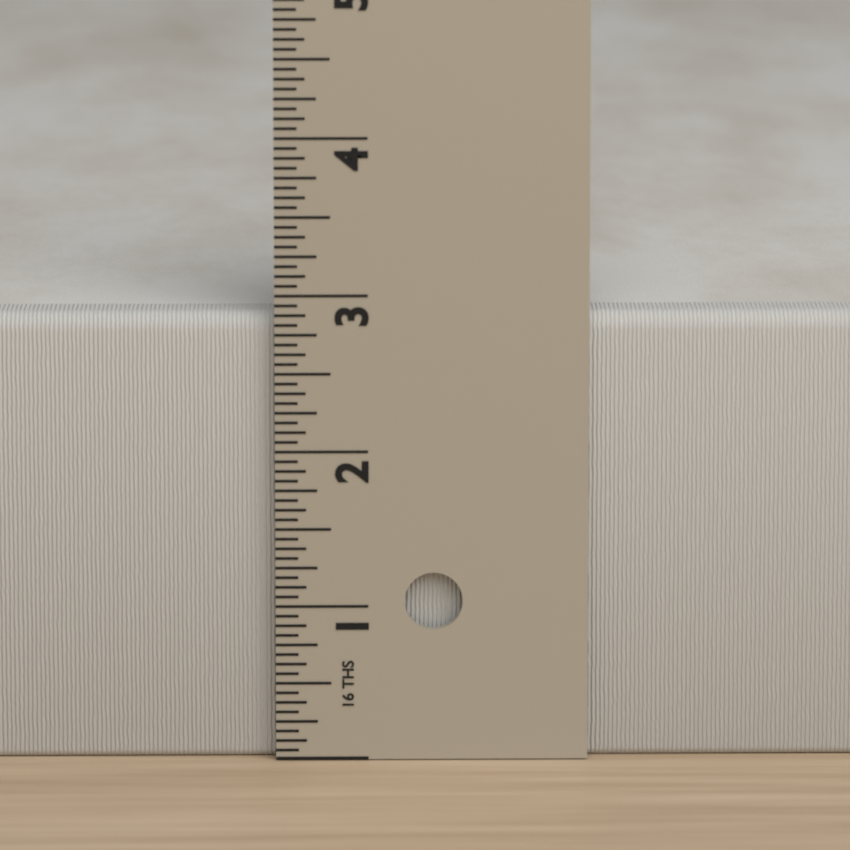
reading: 2.8750 in
